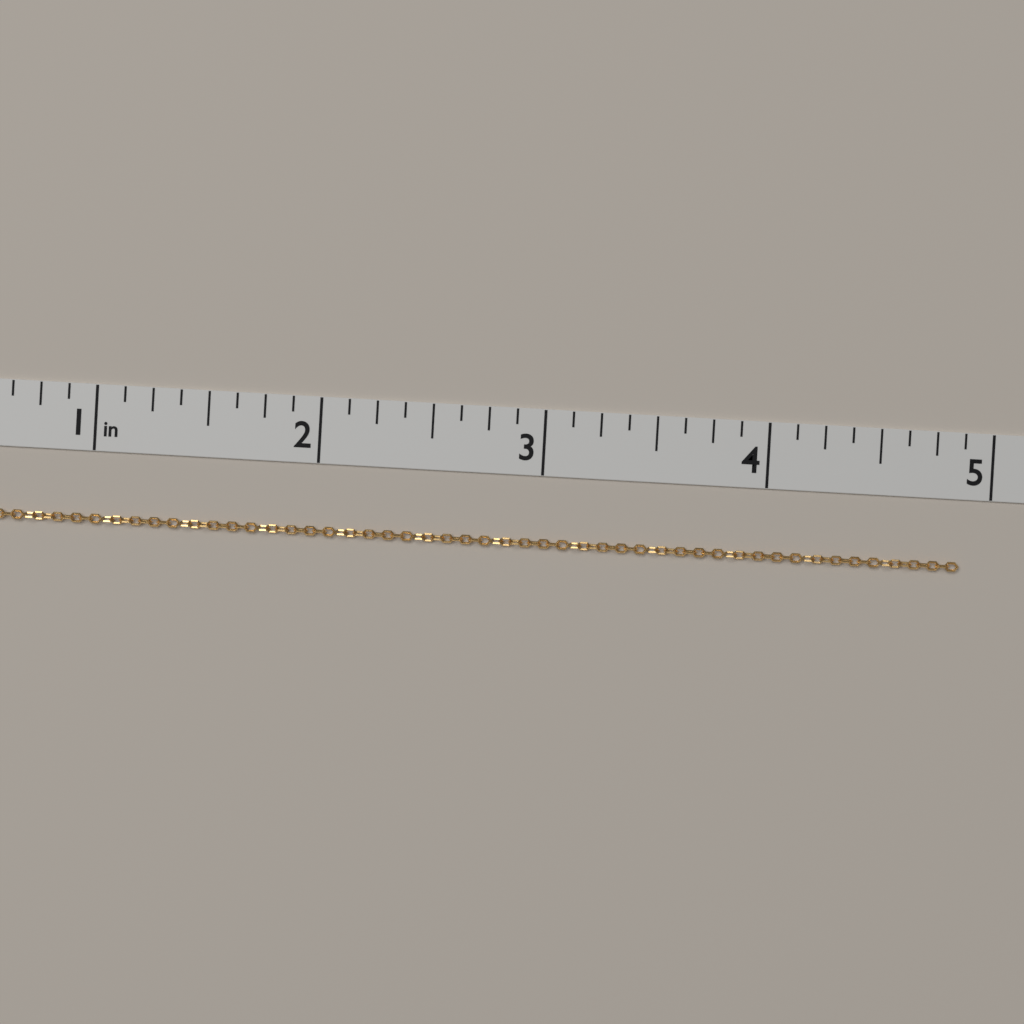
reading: 4.875 in
